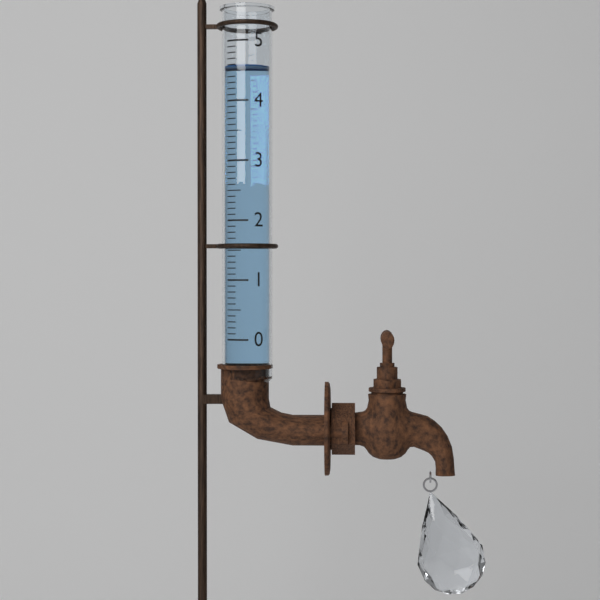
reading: 4.6 (no unit)
